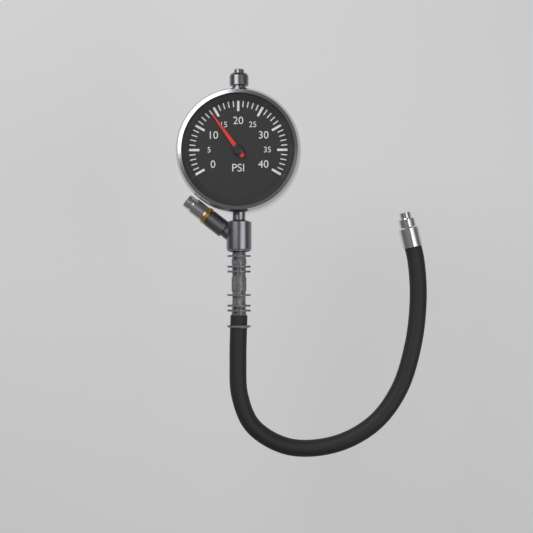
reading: 14 psi
